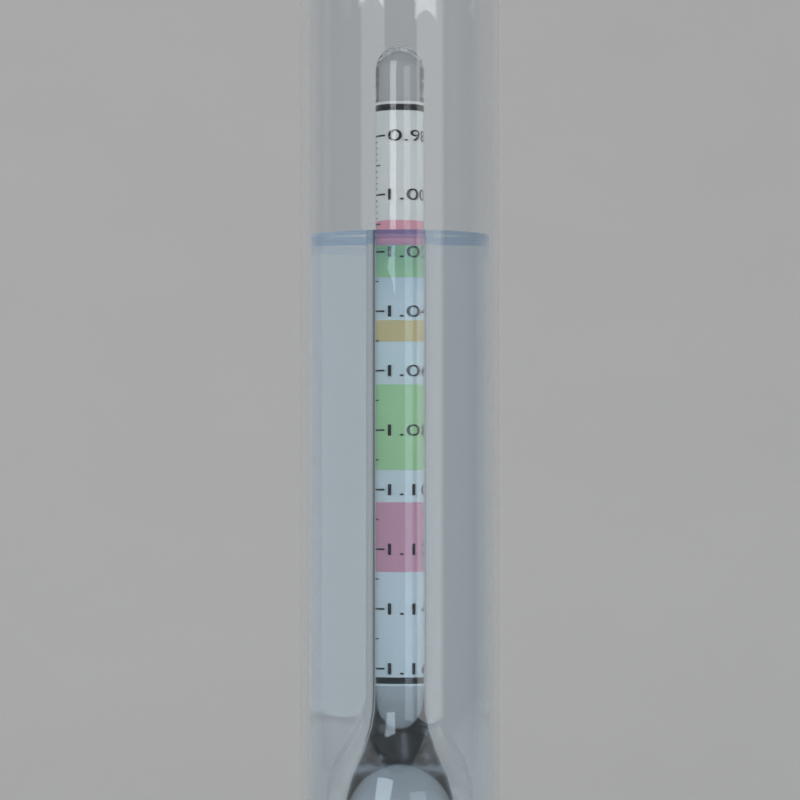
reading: 1.014 (no unit)
